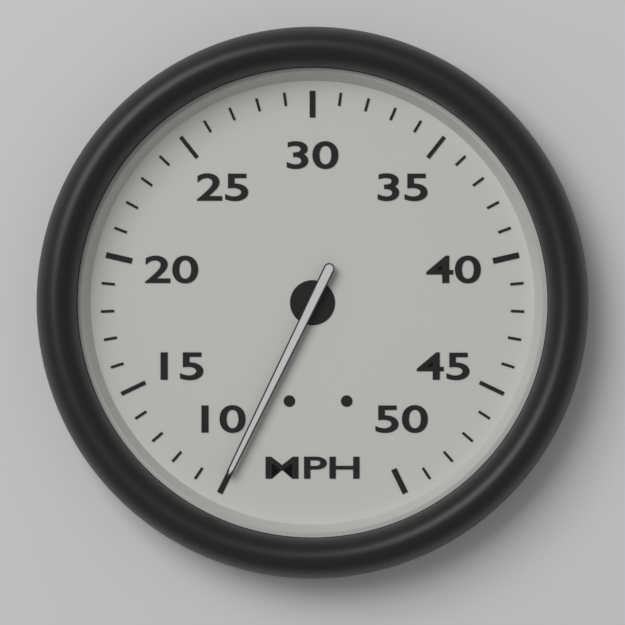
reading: 10 MPH
